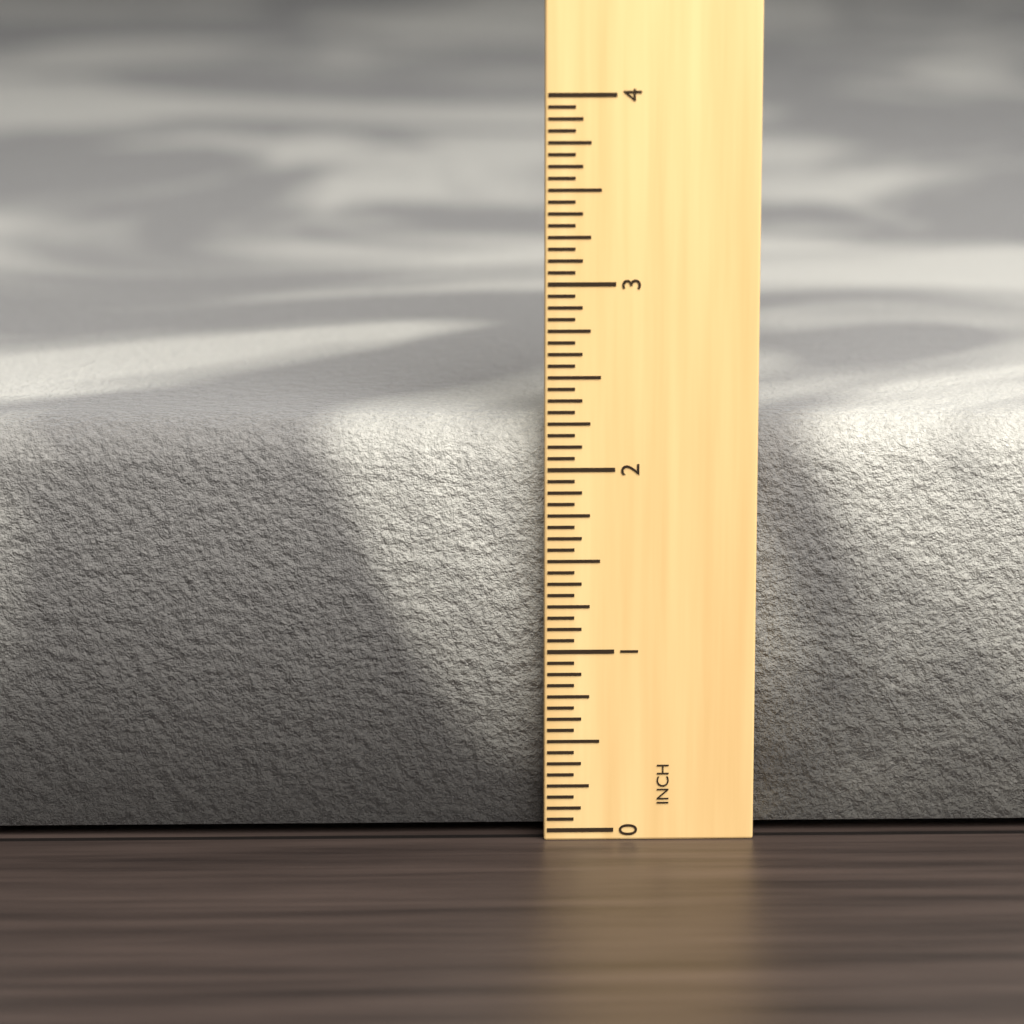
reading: 2.2500 in
